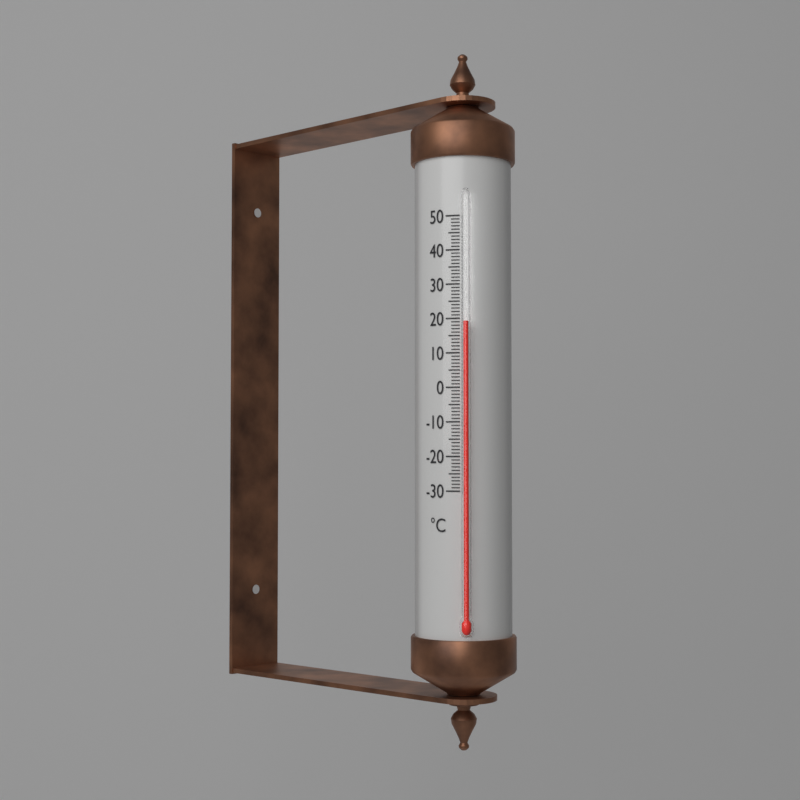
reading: 19 °C
